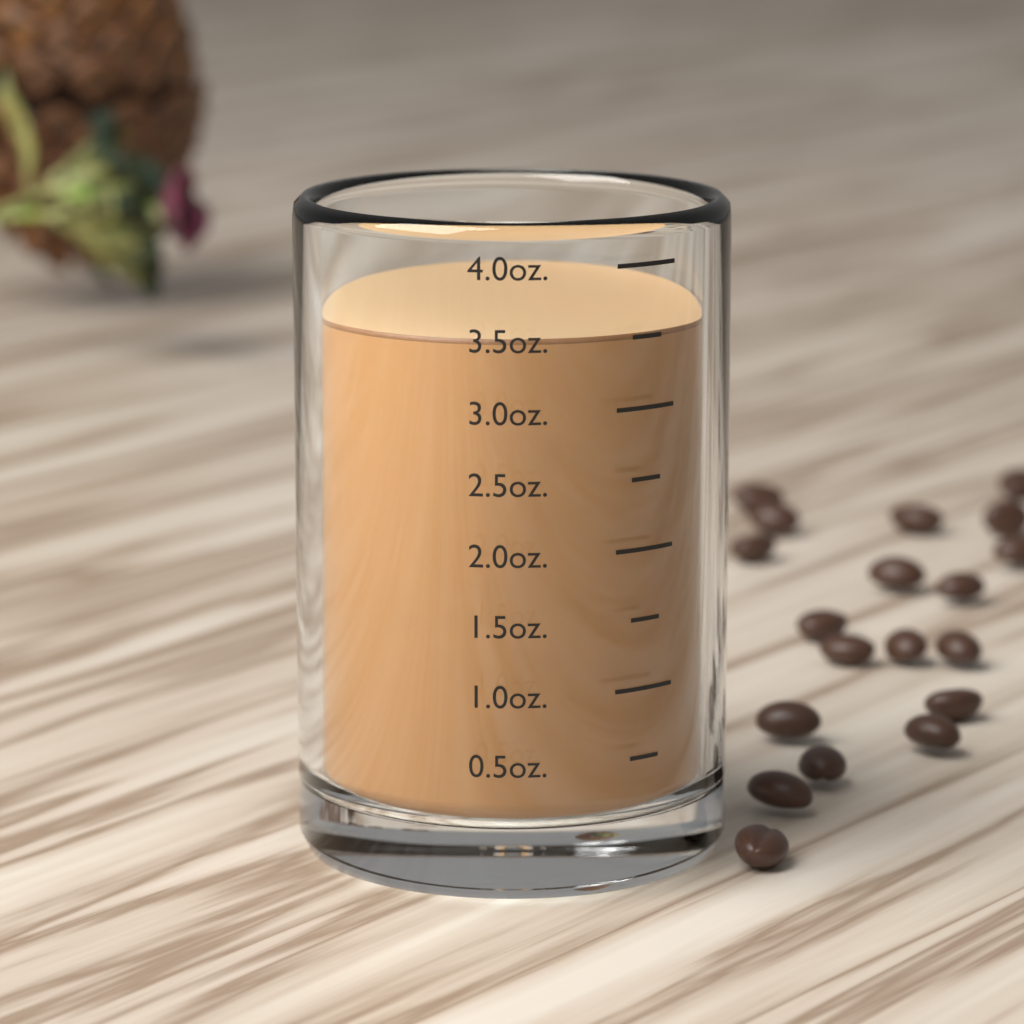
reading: 3.5 oz
